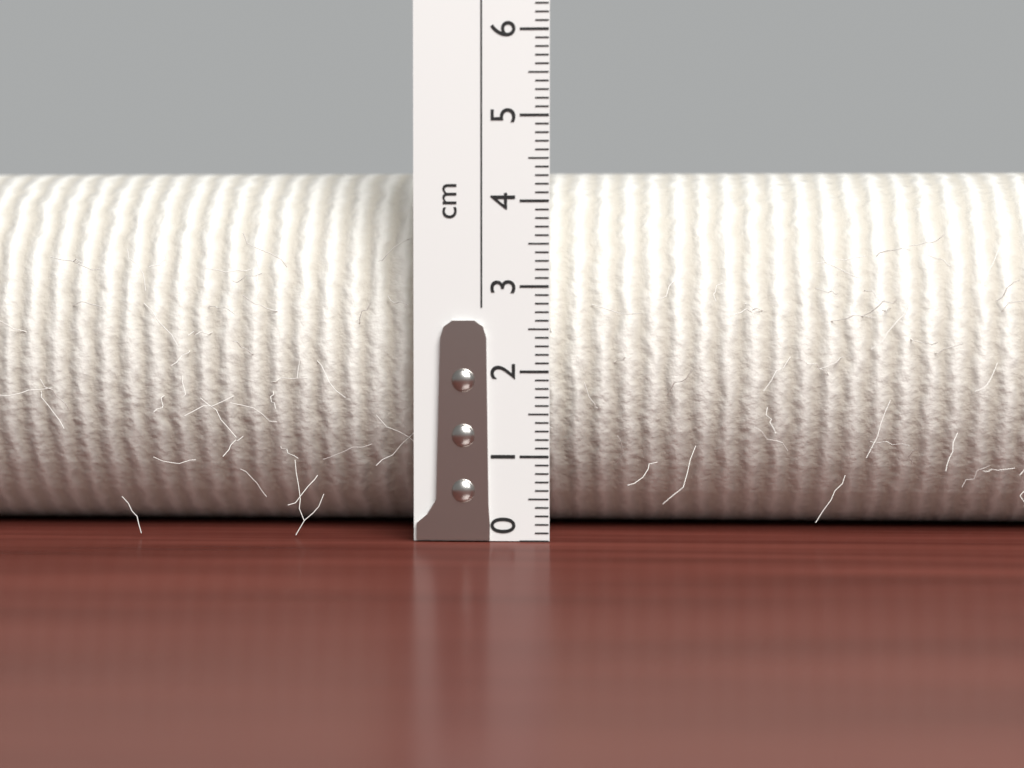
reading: 4.4 cm
